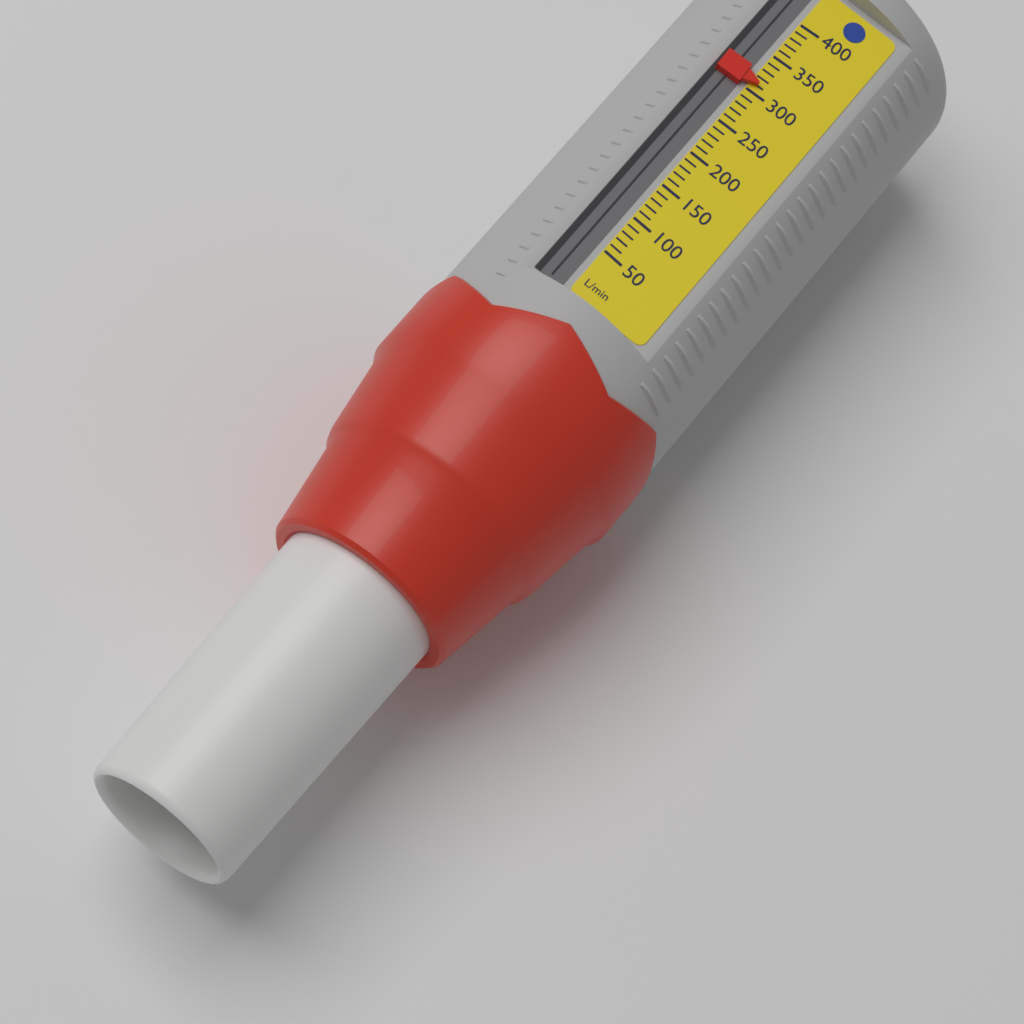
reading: 310 L/min
